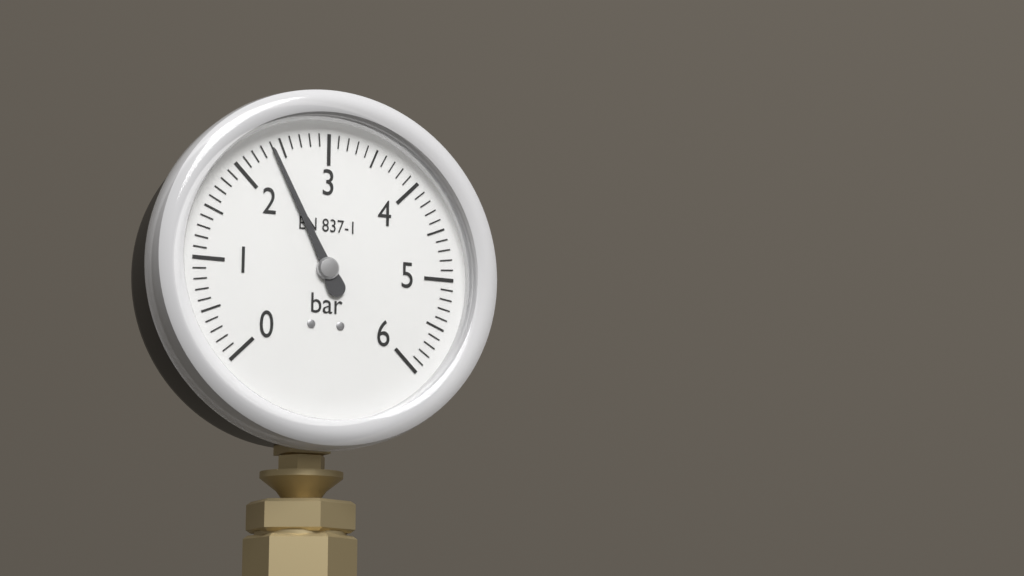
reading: 2.4 bar
